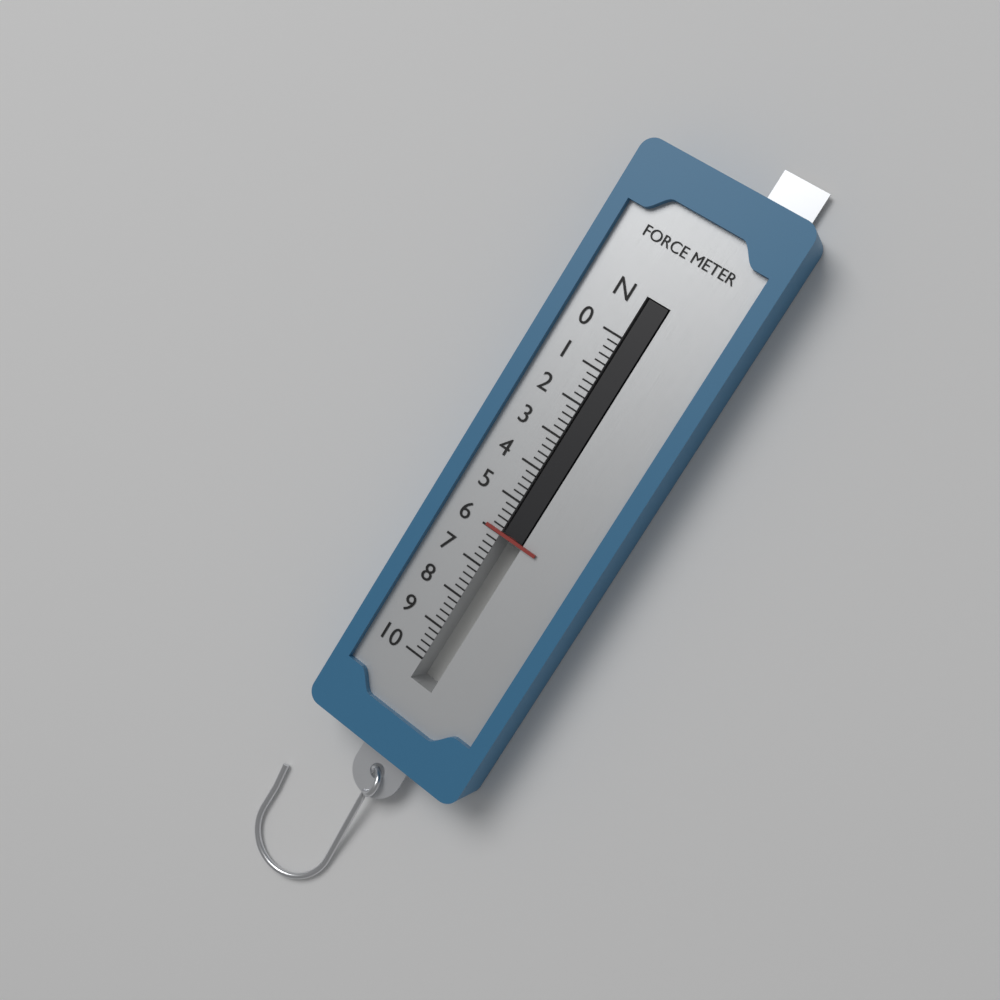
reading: 6.0 N
